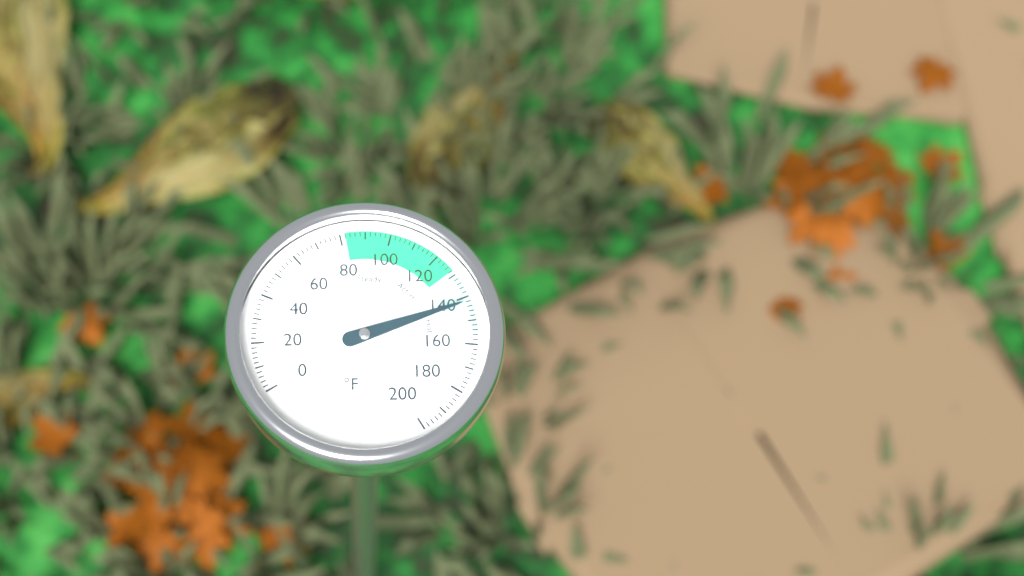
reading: 142 °F
